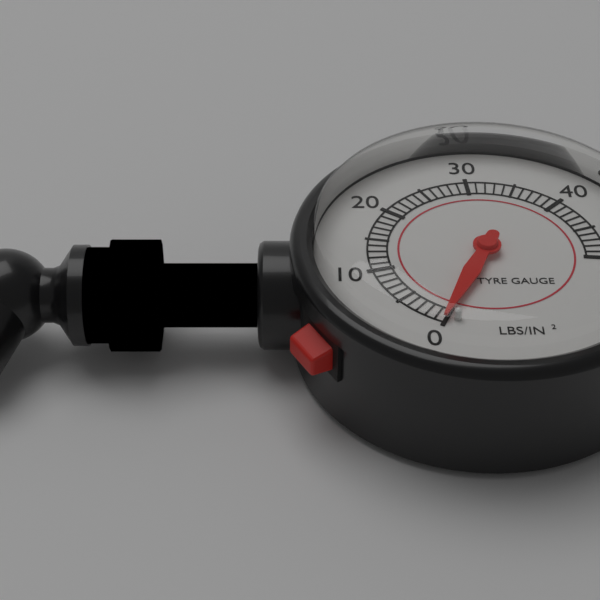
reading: 0 psi
